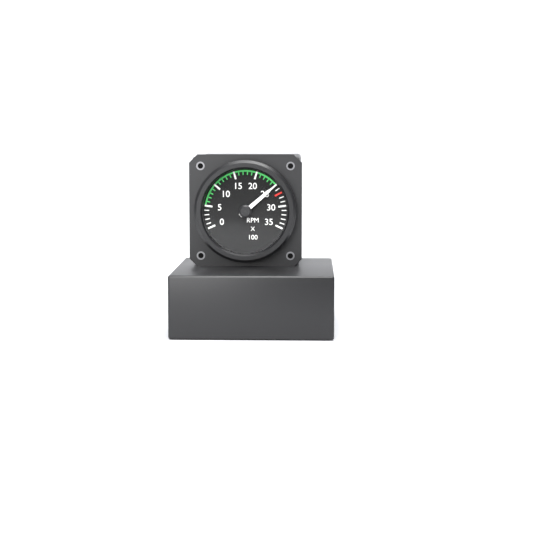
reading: 2500 RPM
